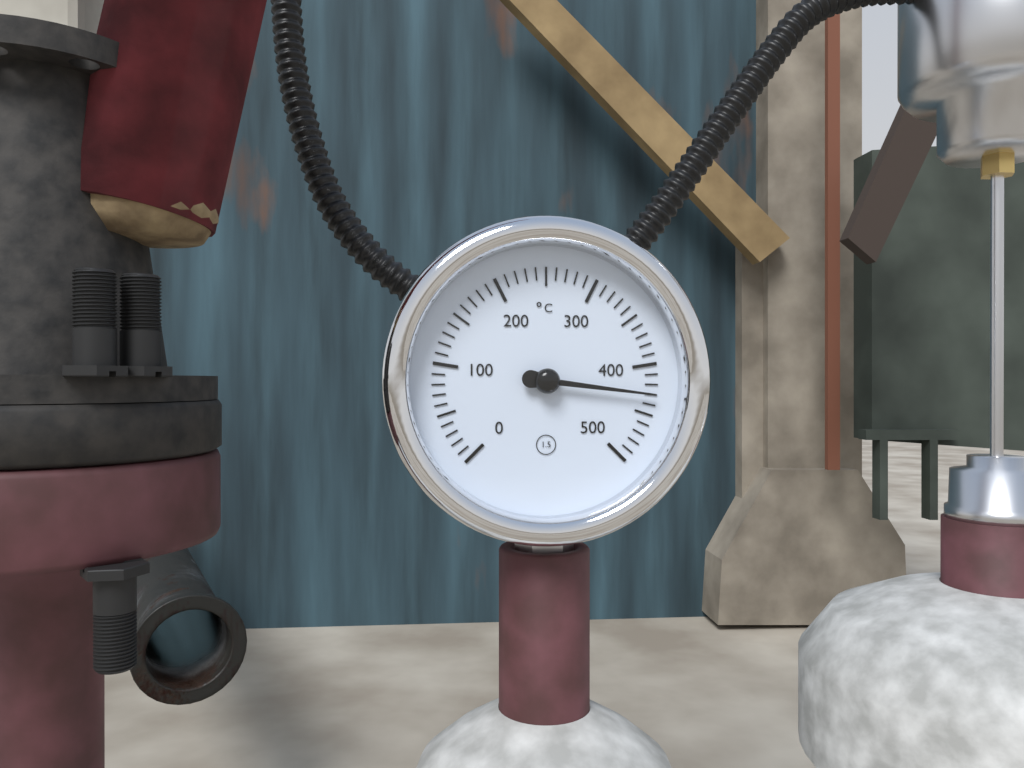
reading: 430 °C
